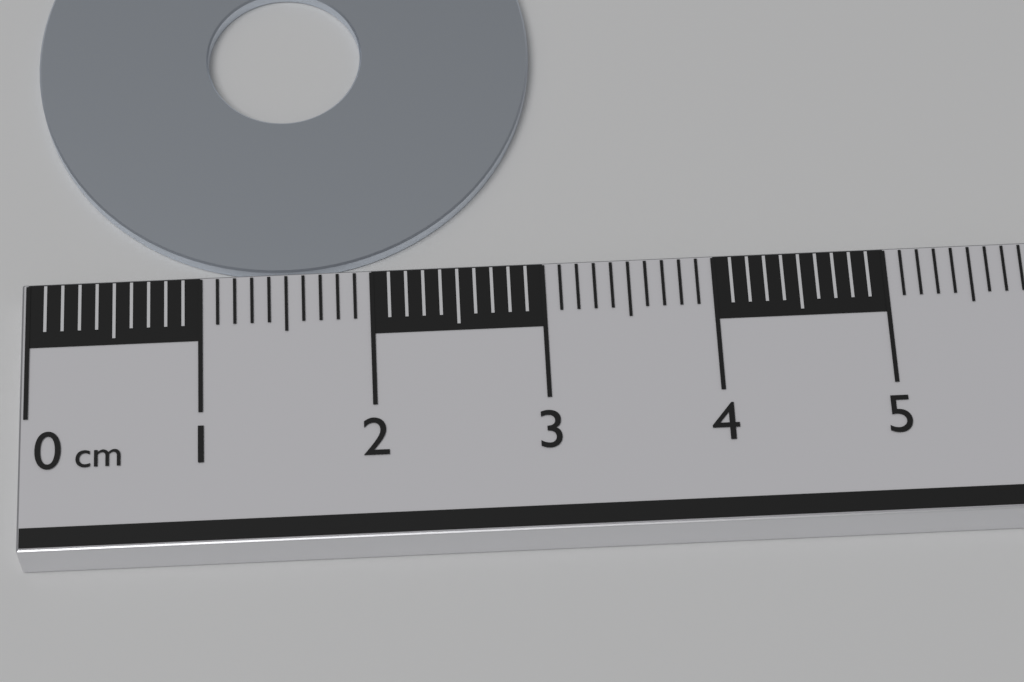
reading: 3.0 cm
